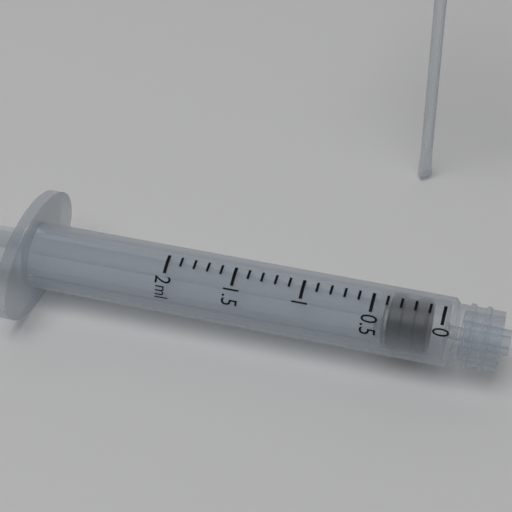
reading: 0.1 ml
